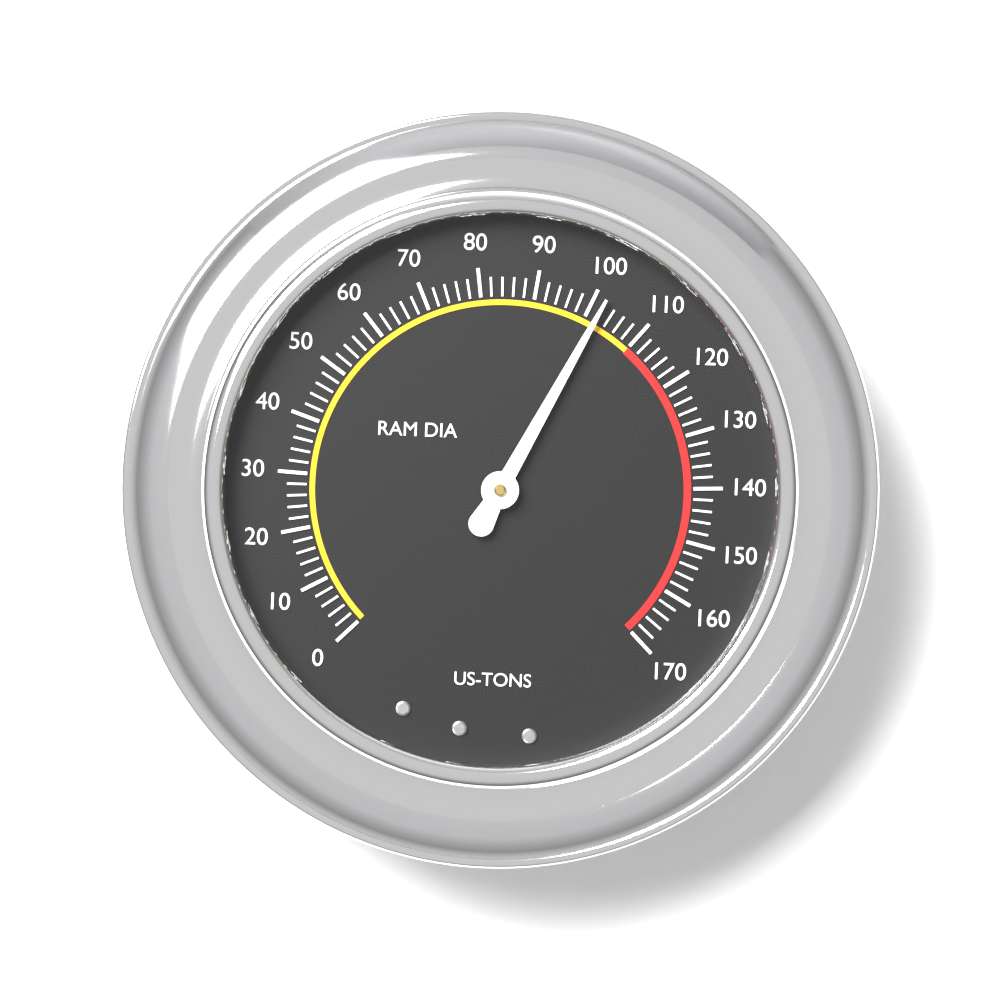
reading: 102 US-TONS
